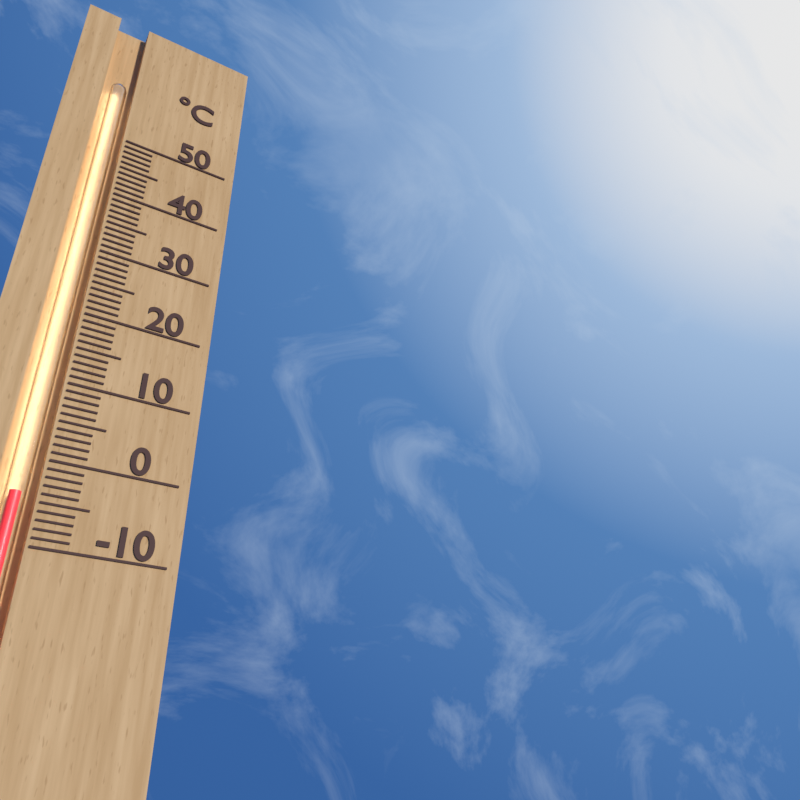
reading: -4 °C
